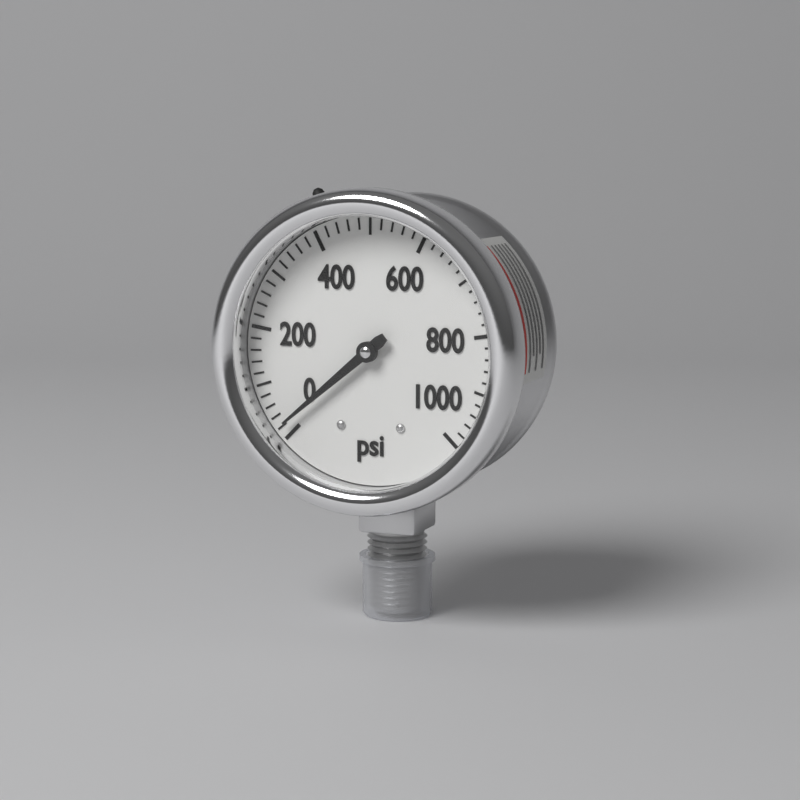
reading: 20 psi
